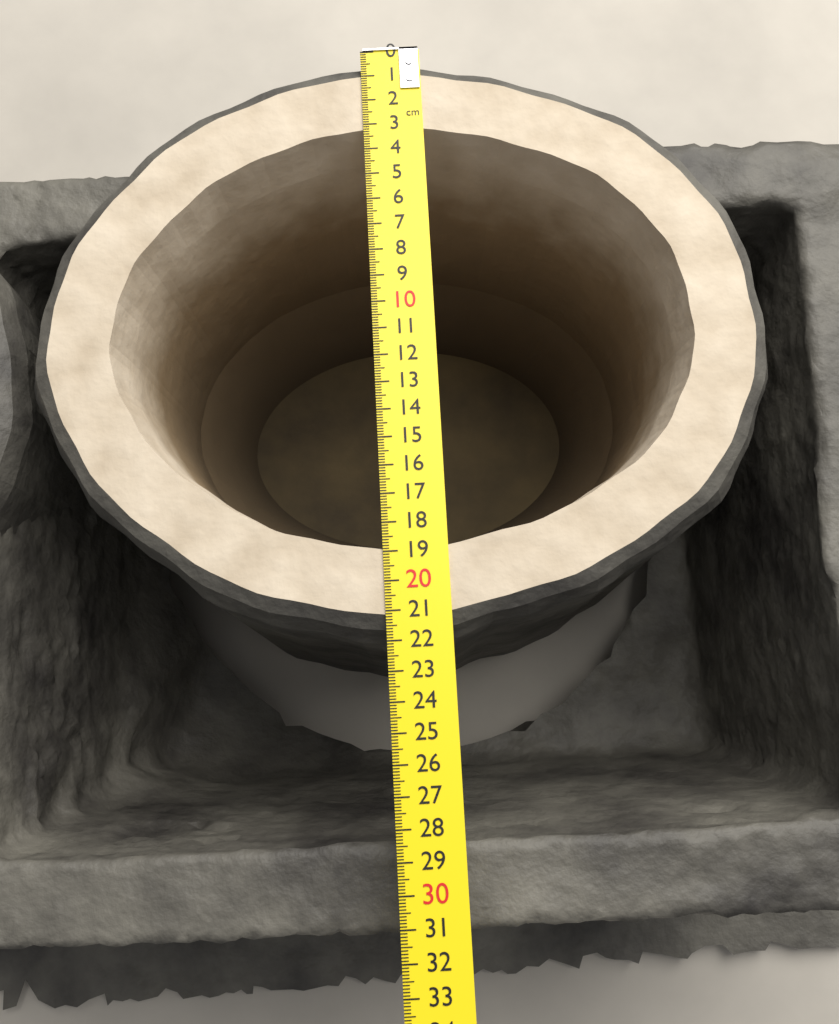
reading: 22.1 cm
